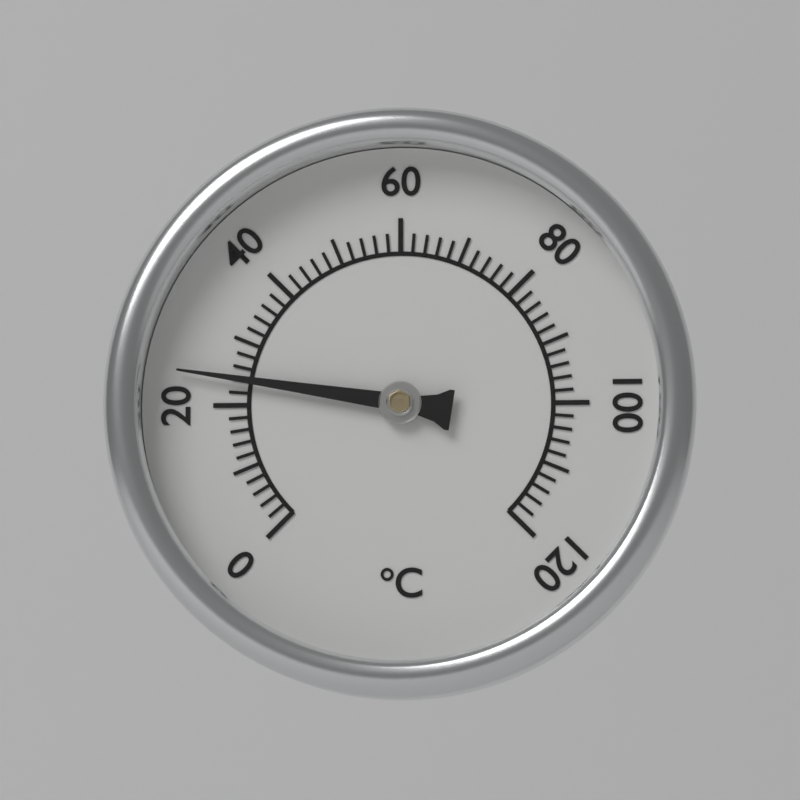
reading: 24 °C
